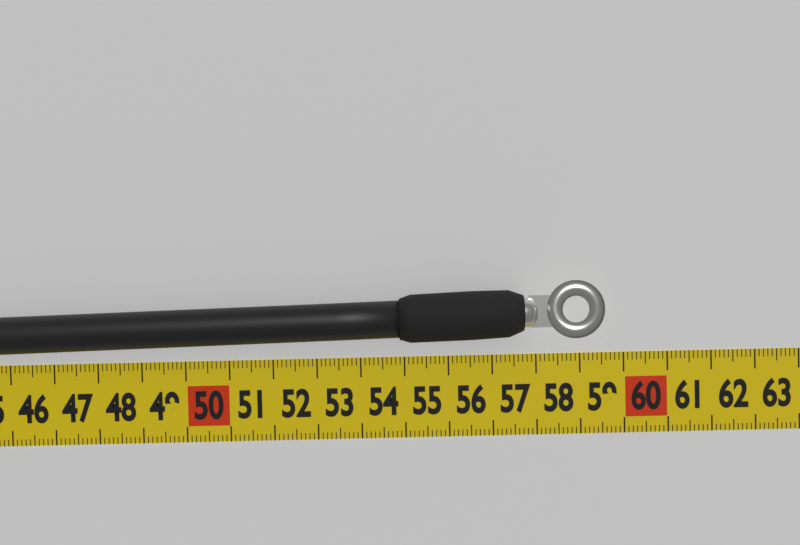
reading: 59.5 cm
